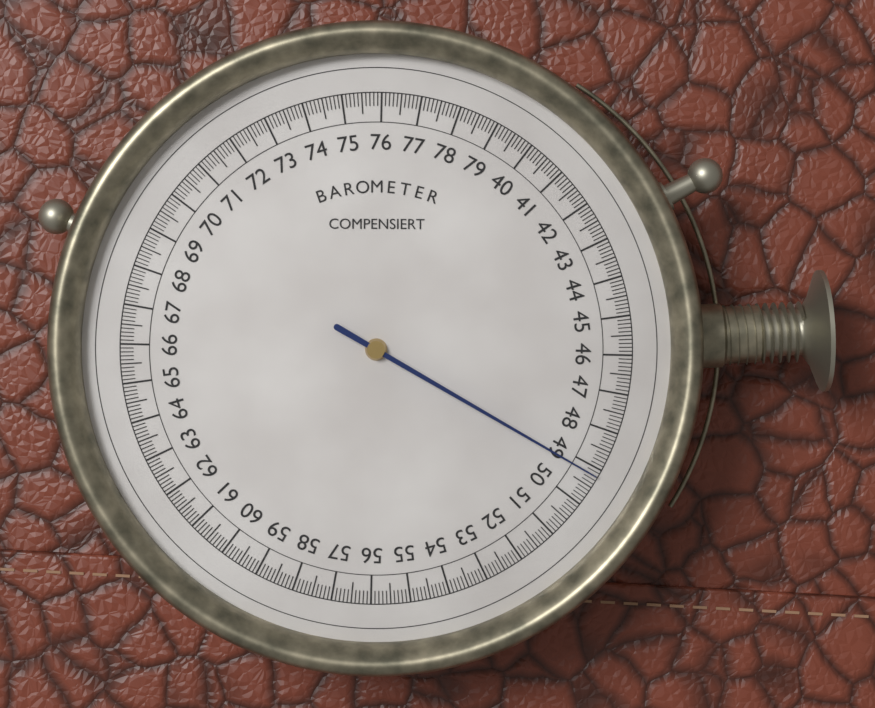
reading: 49.2 (no unit)
